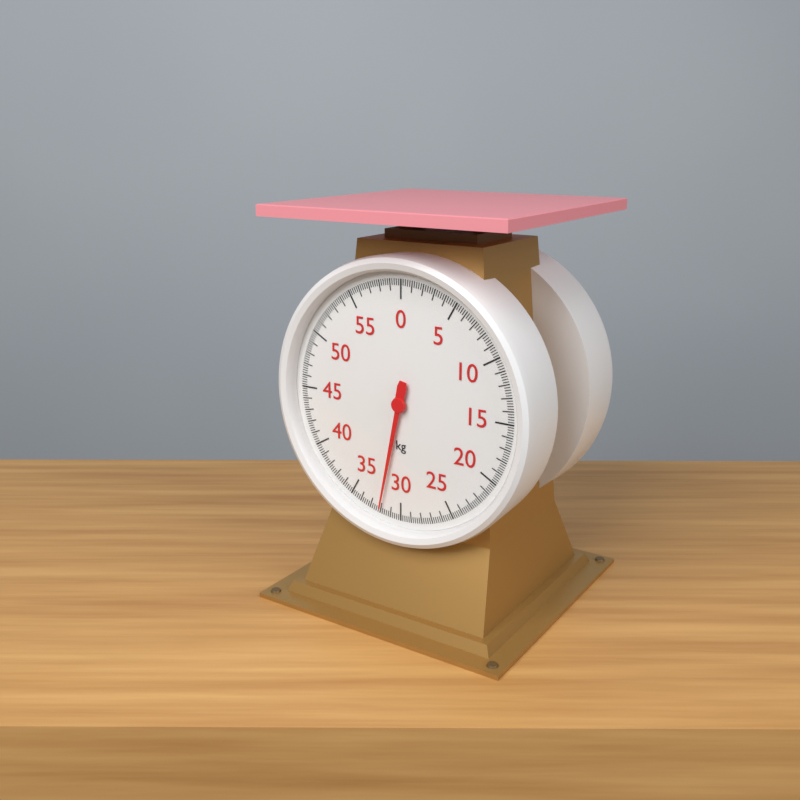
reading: 32.0 kg
